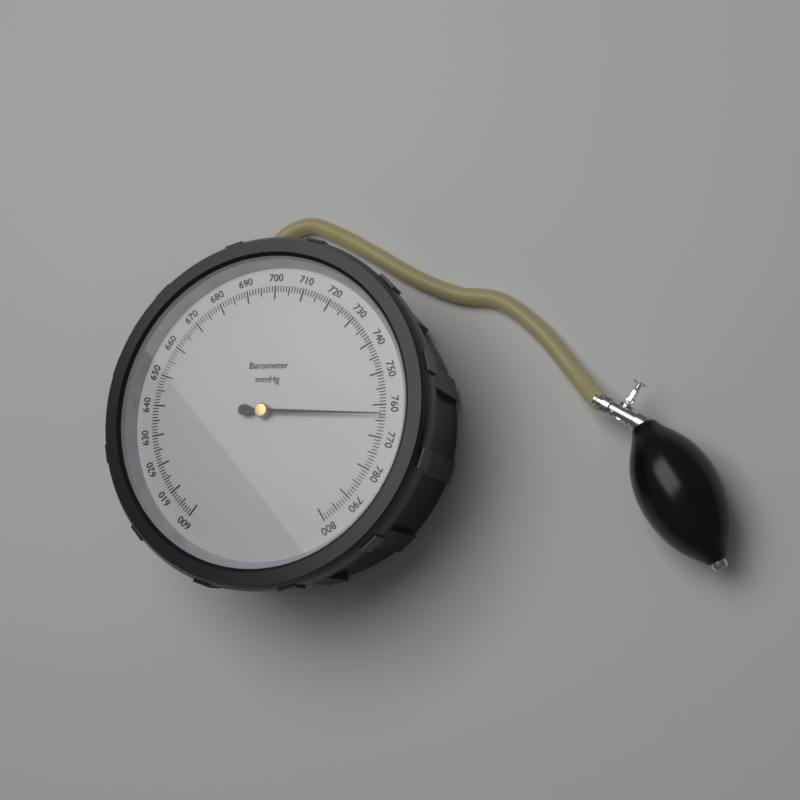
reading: 763 mmHg
